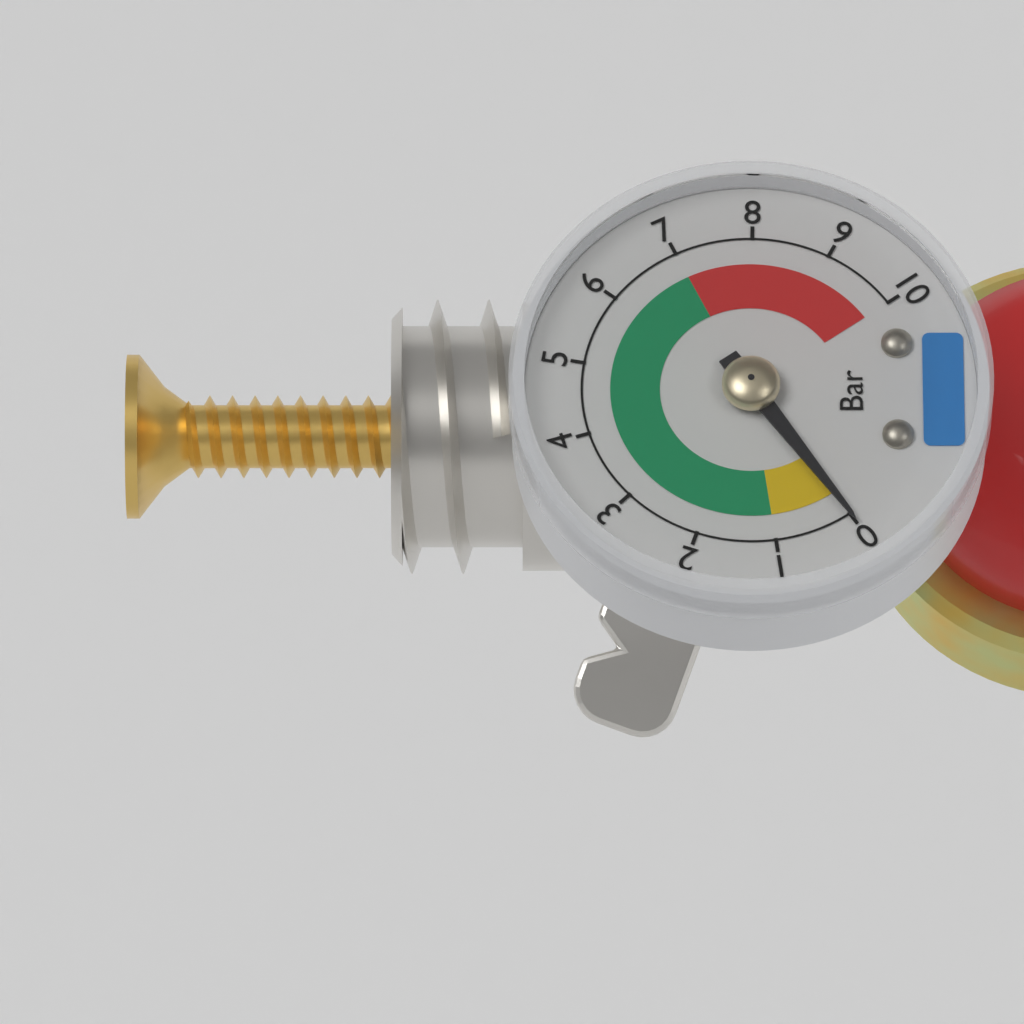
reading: 0 bar
